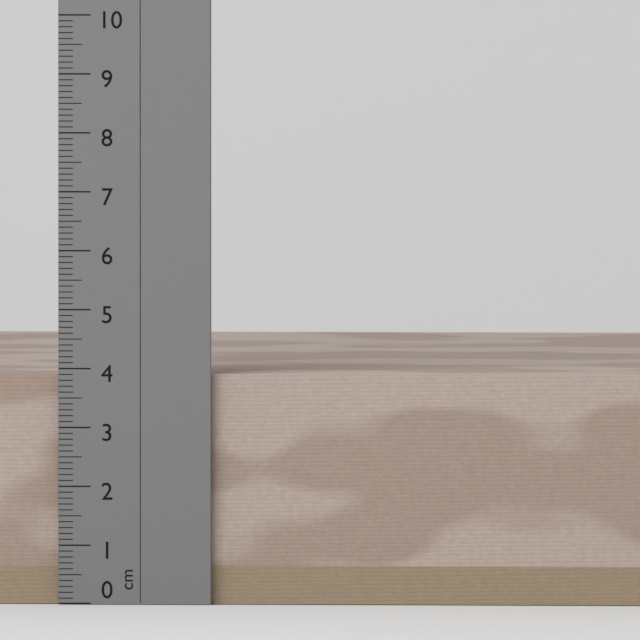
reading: 3.9 cm
